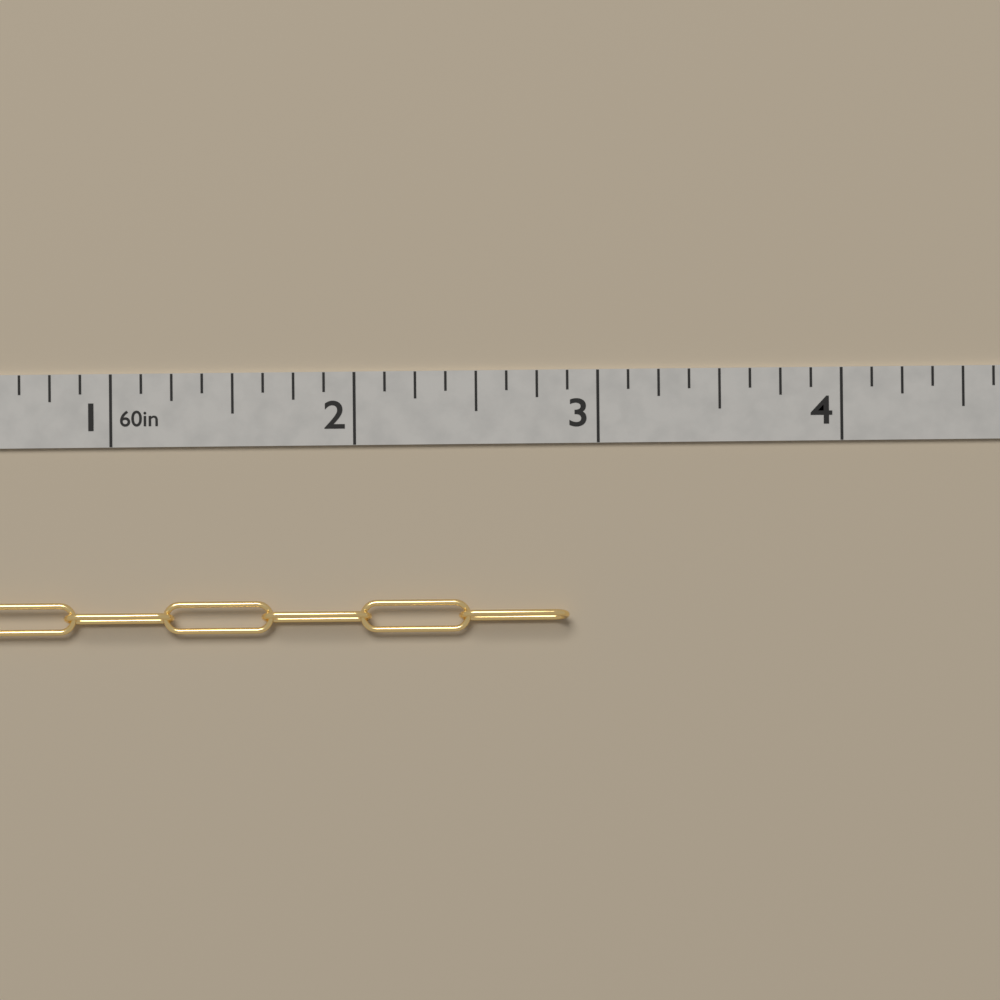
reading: 2.875 in
